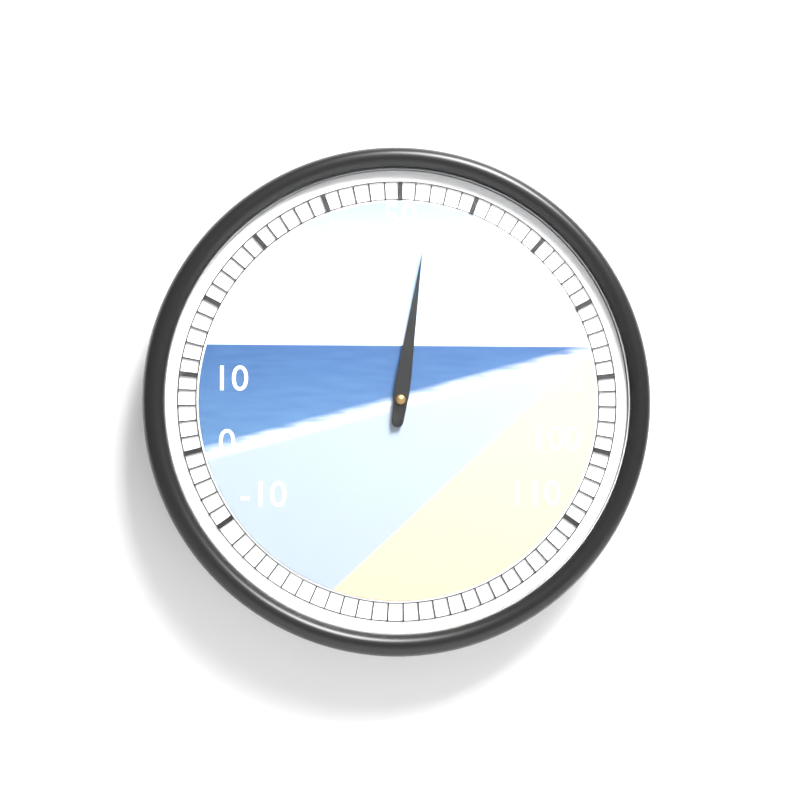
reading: 54 (no unit)
